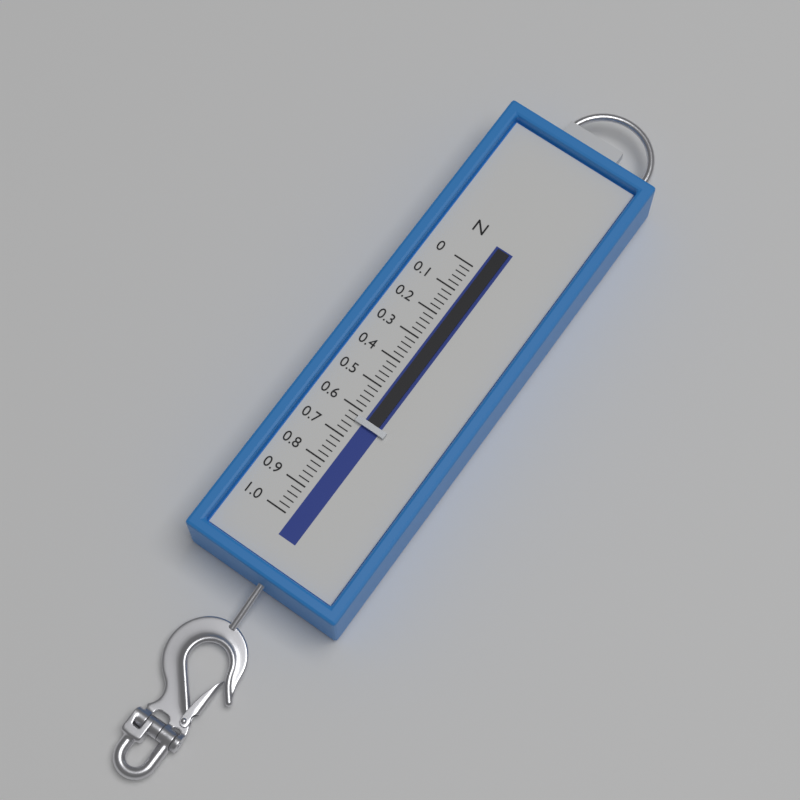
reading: 0.64 N
